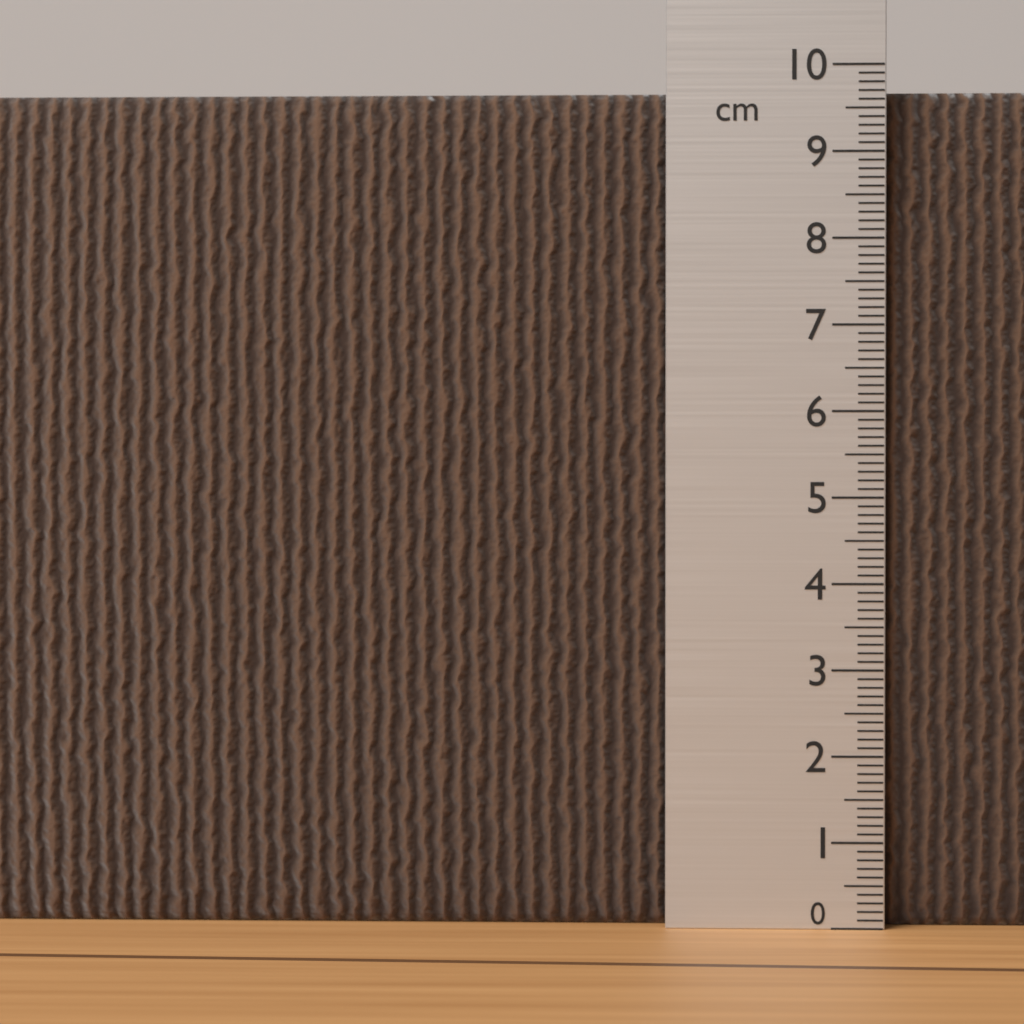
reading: 9.7 cm
